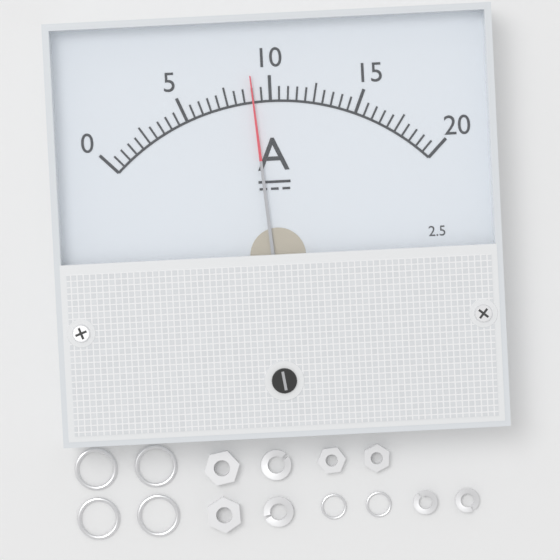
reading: 9.0 A
